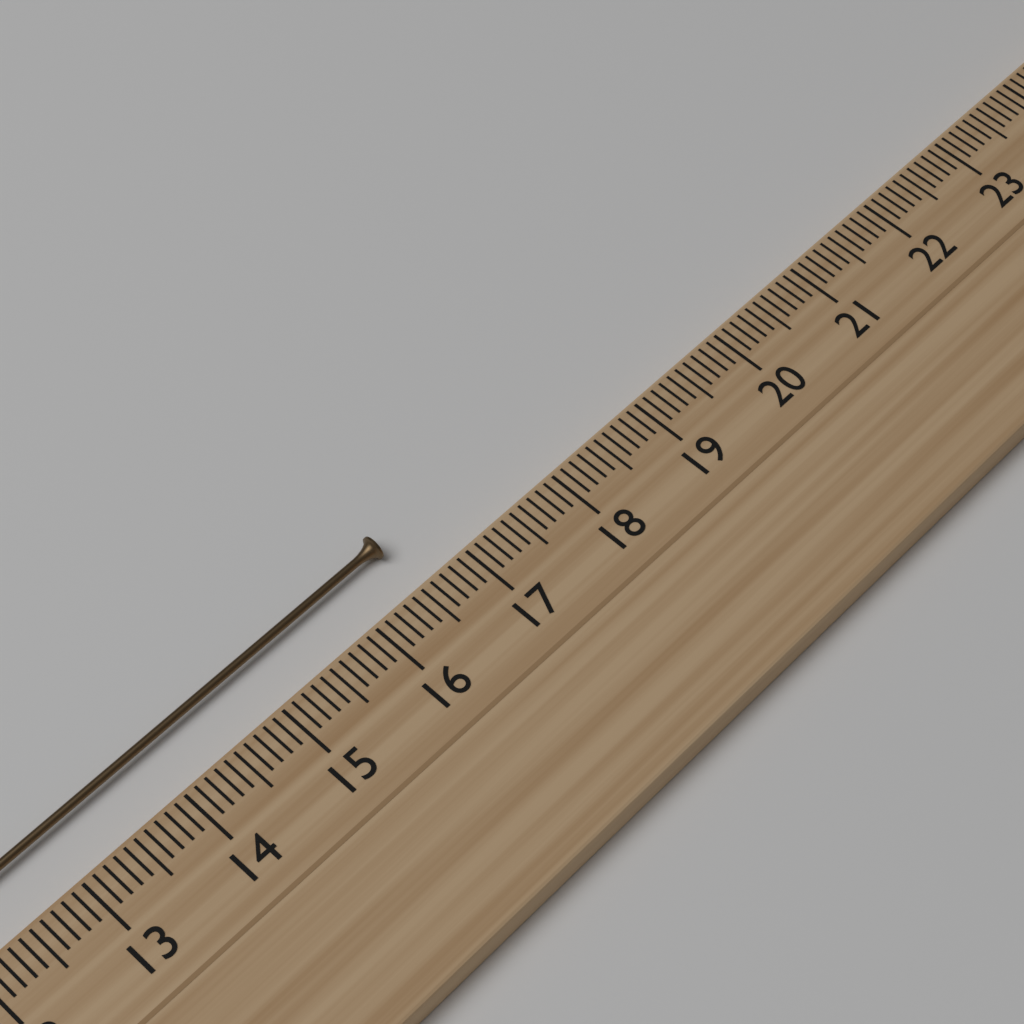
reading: 16.6 cm
